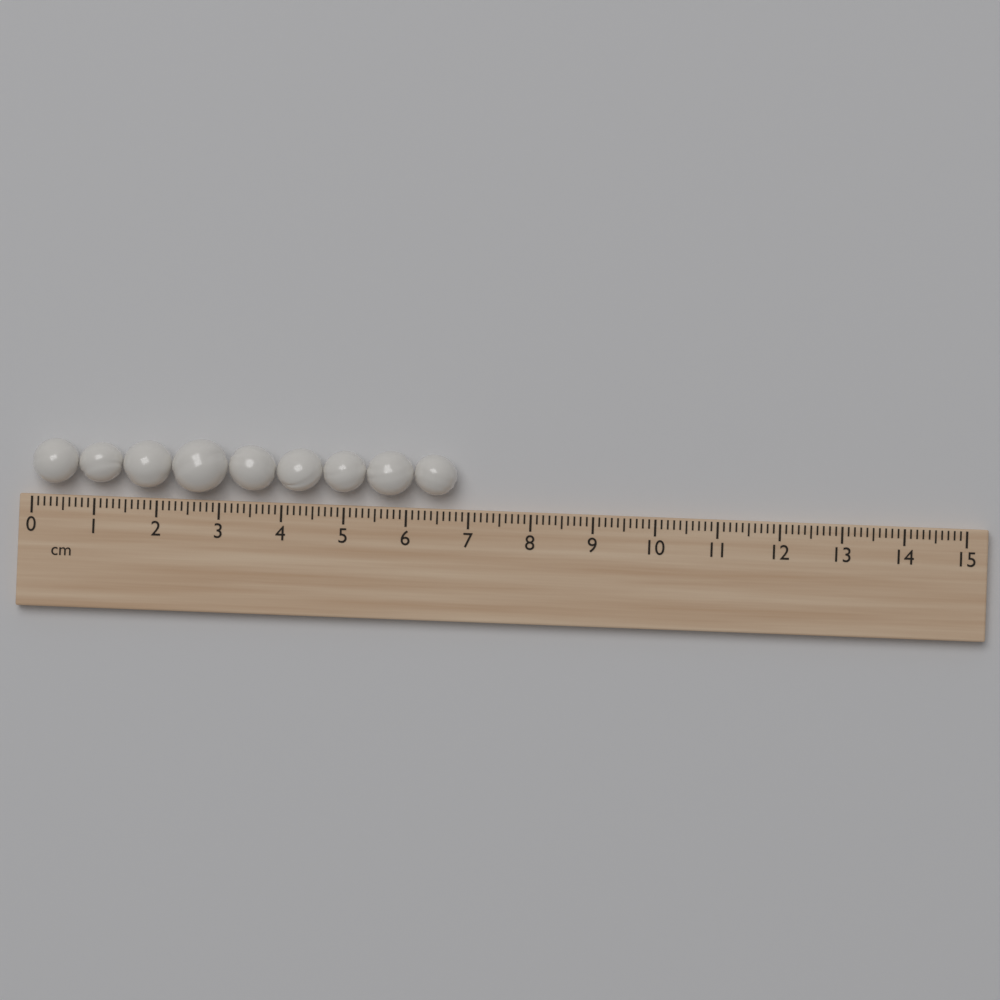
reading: 6.8 cm
